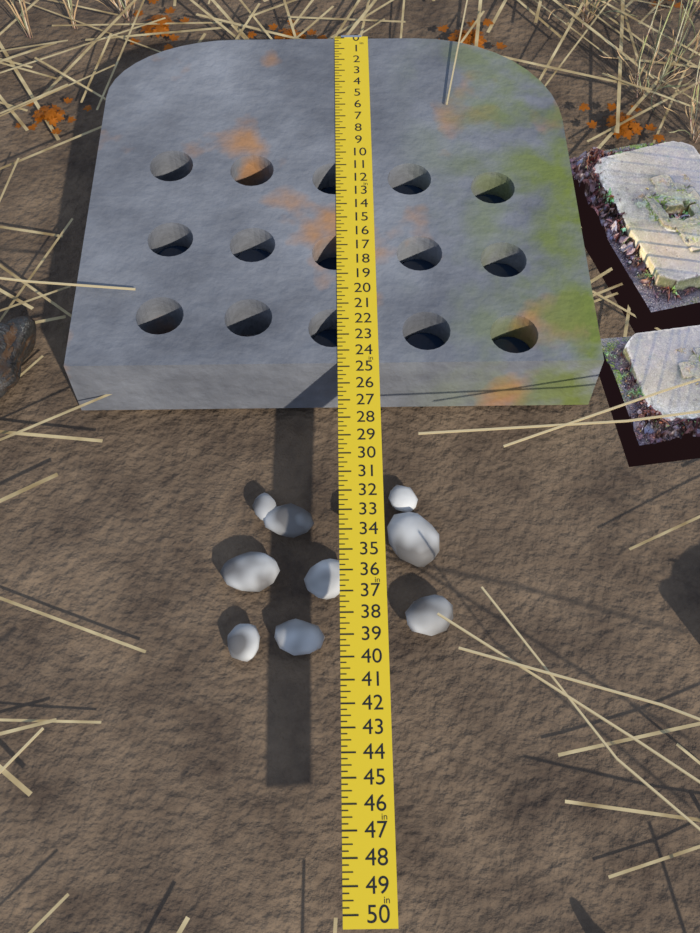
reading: 24.75 in
